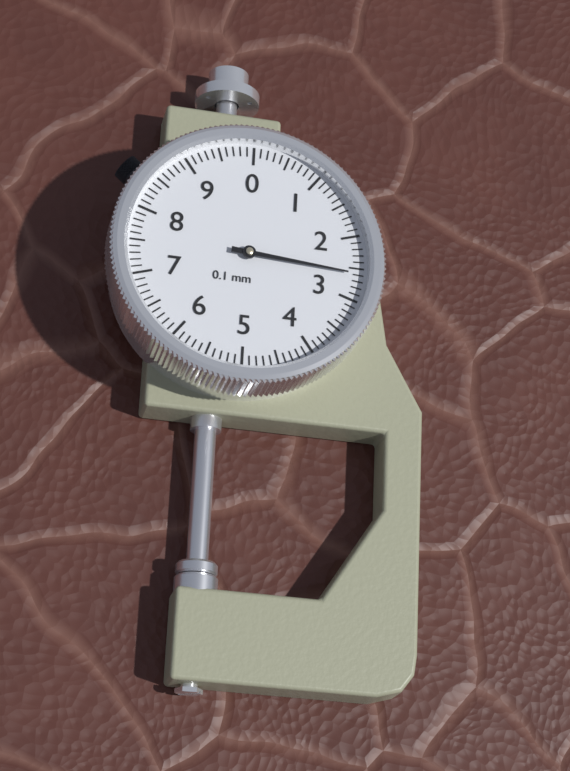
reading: 2.6 mm
